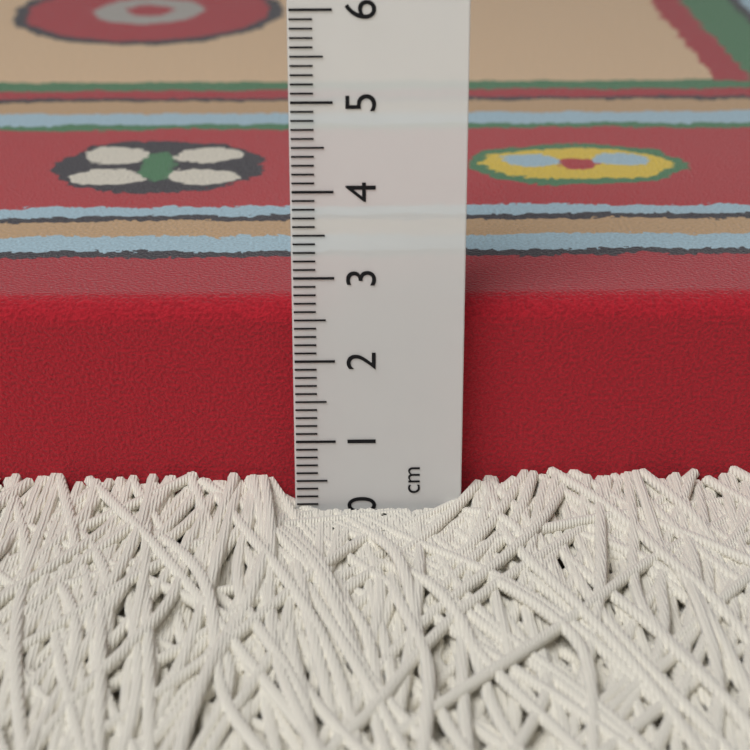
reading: 2.6 cm
